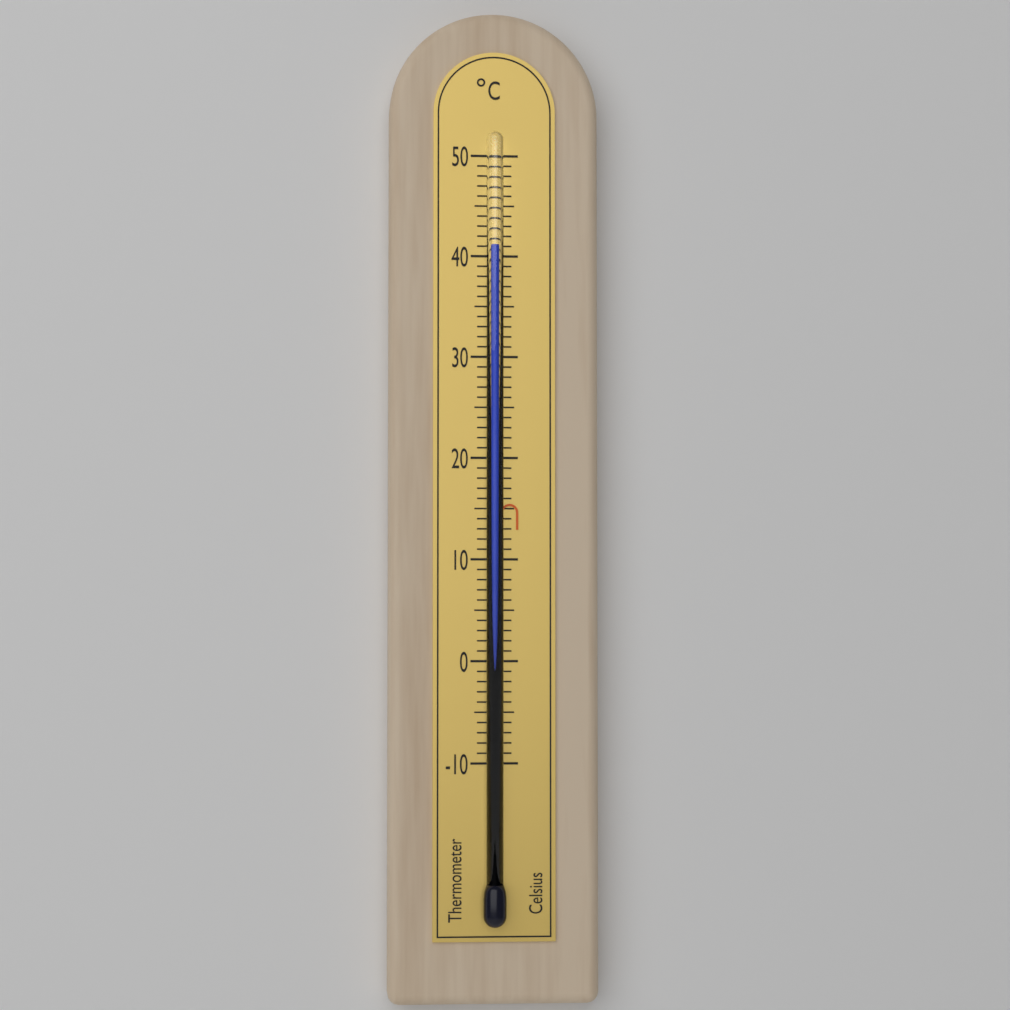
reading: 41 °C
